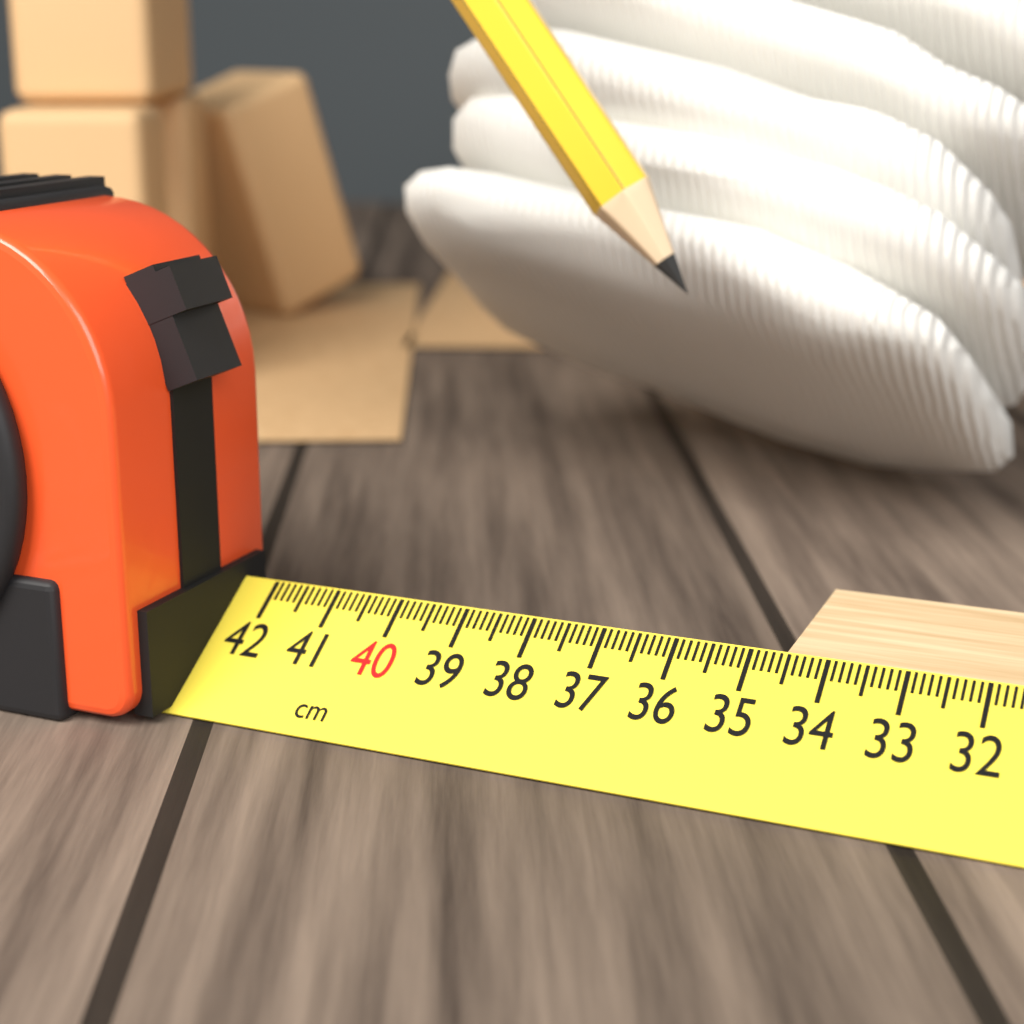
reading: 34.6 cm
